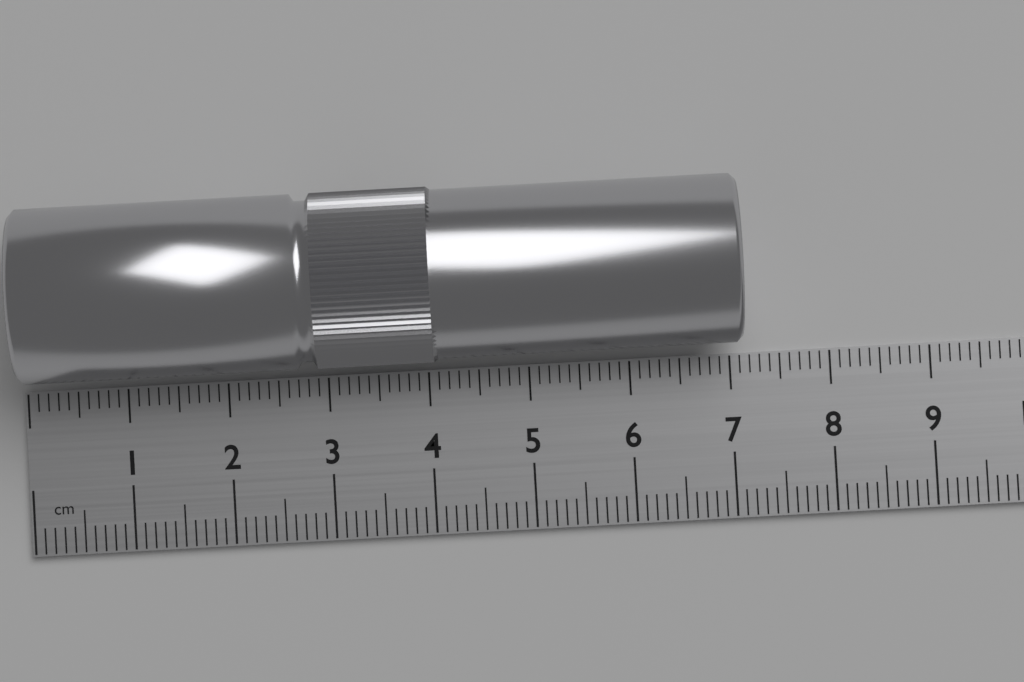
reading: 7.1 cm
